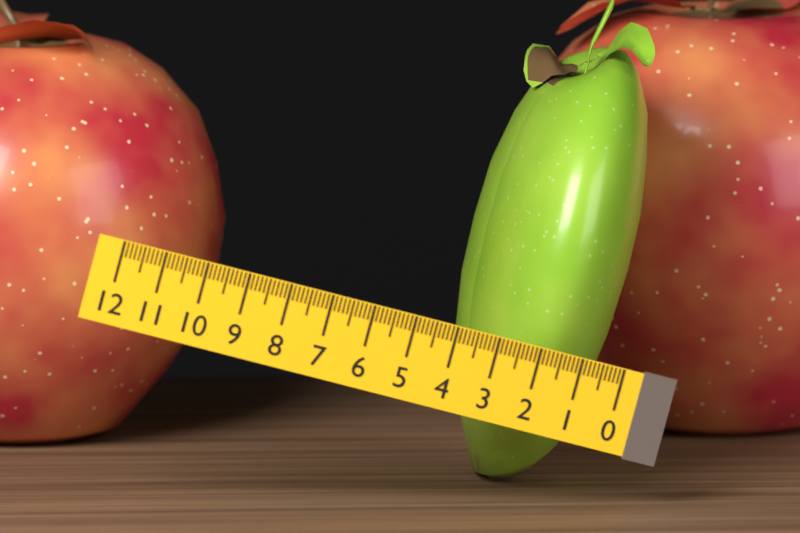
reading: 3.7 (no unit)
